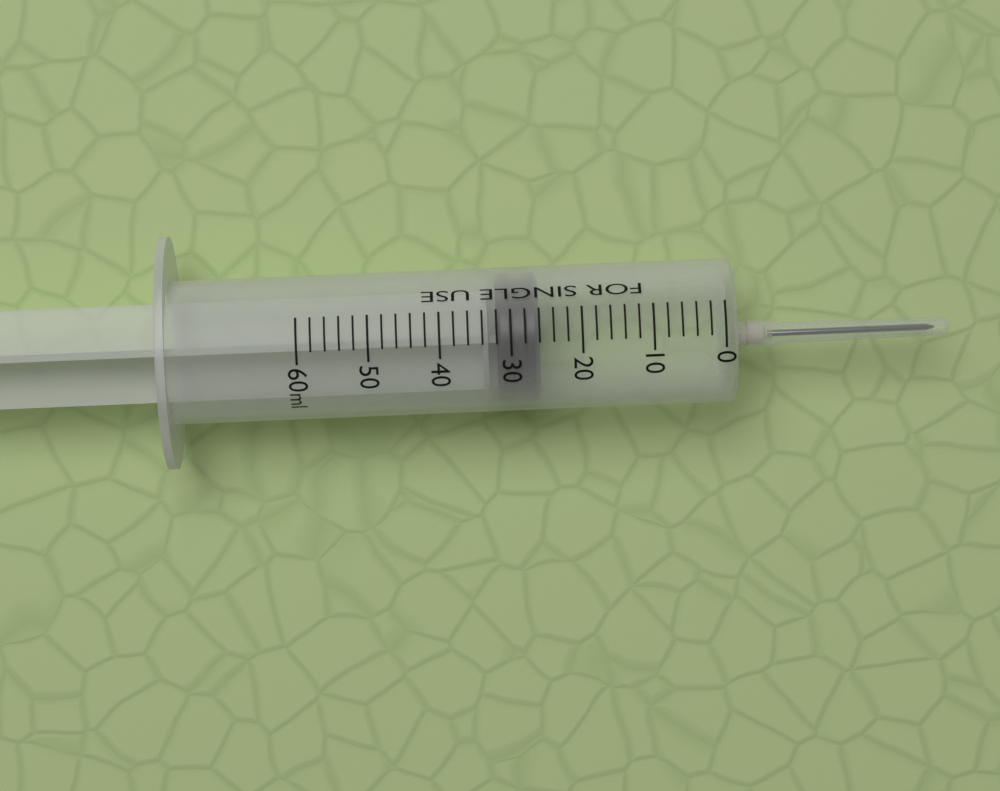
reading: 26 ml
